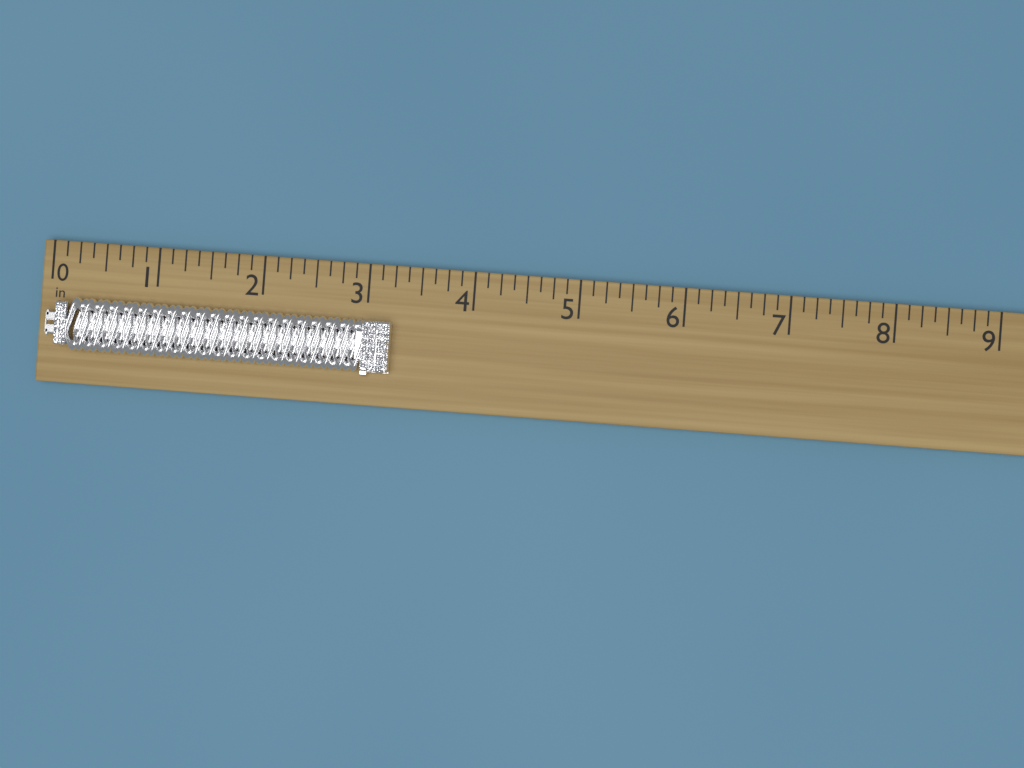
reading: 3.250 in
